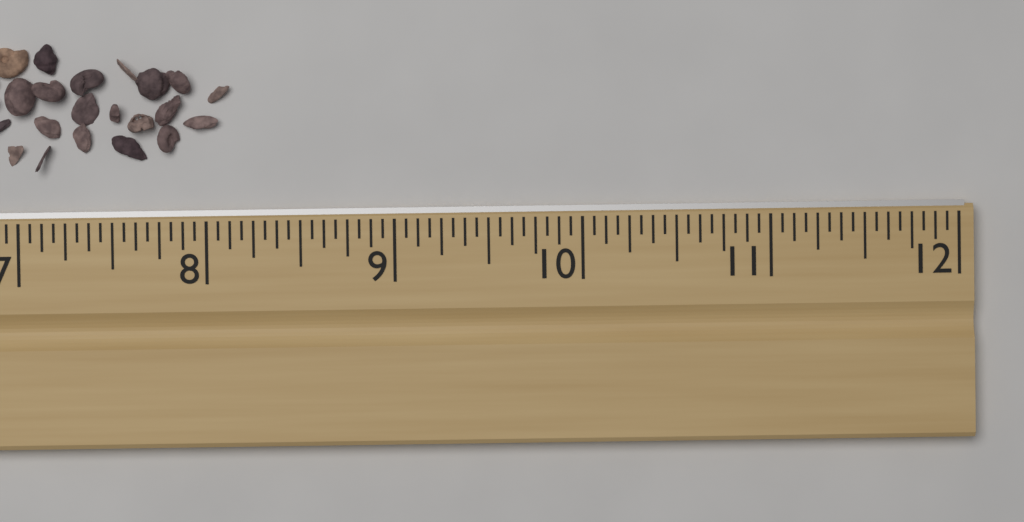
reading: 8.1250 in
